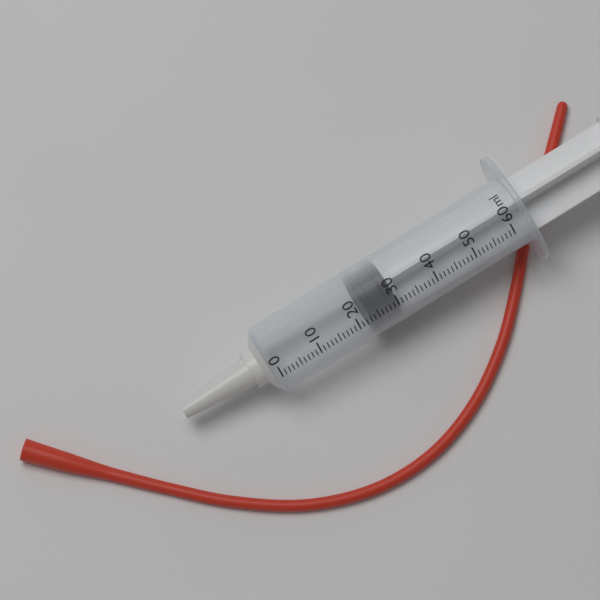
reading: 23 ml
